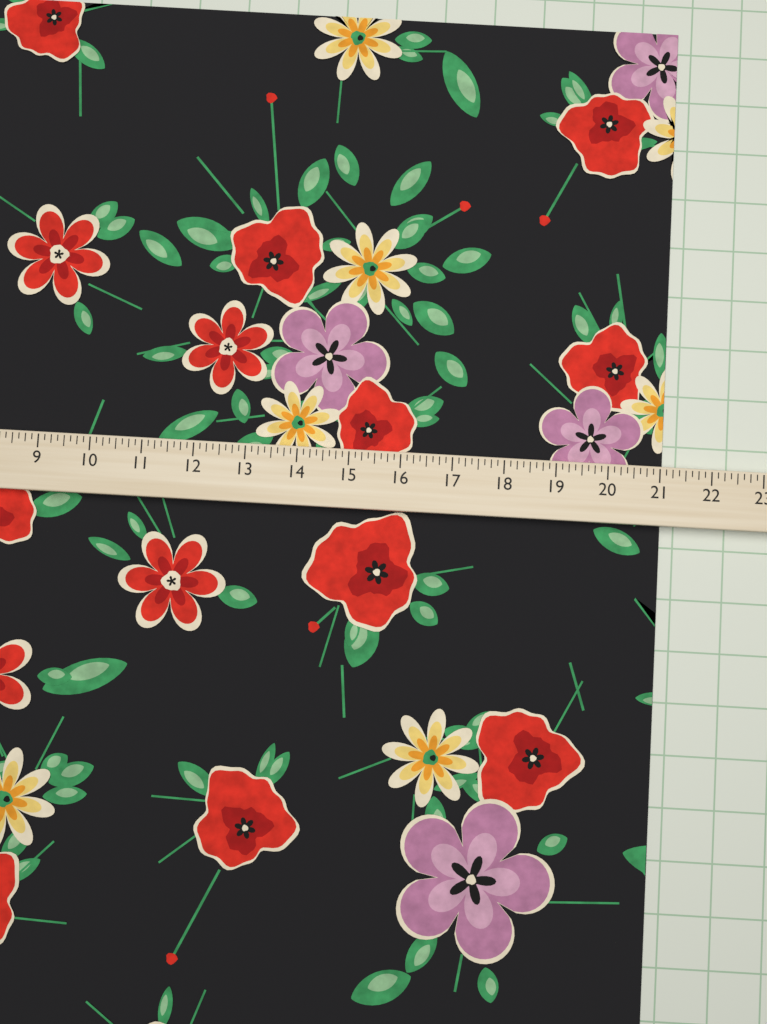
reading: 21.125 (no unit)
